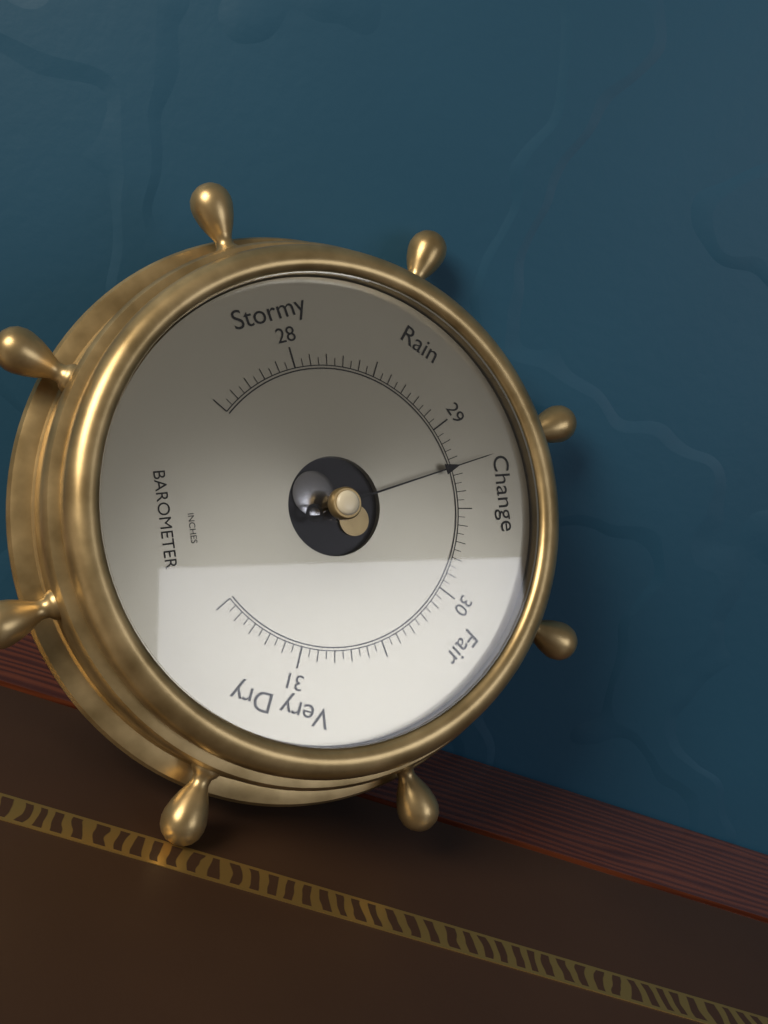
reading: 29.25 inHg
